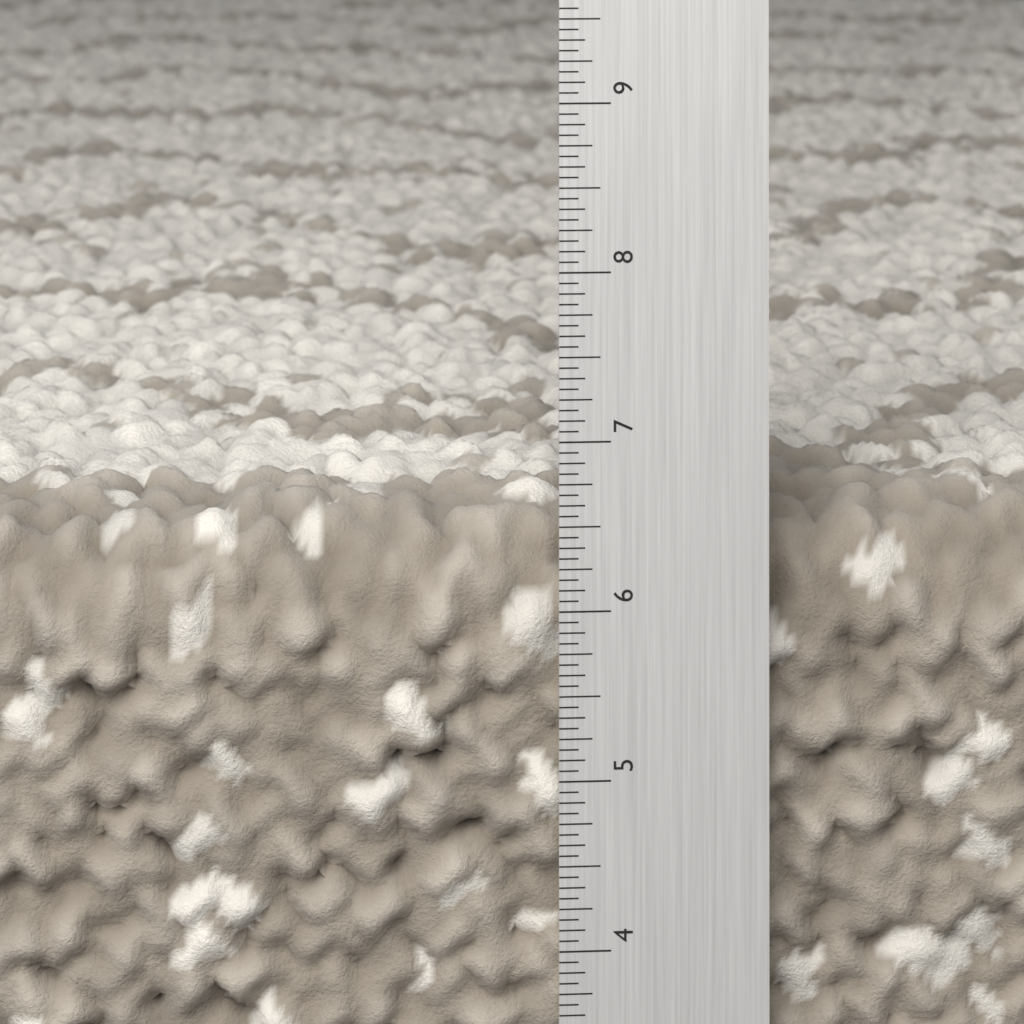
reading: 6.5625 in
